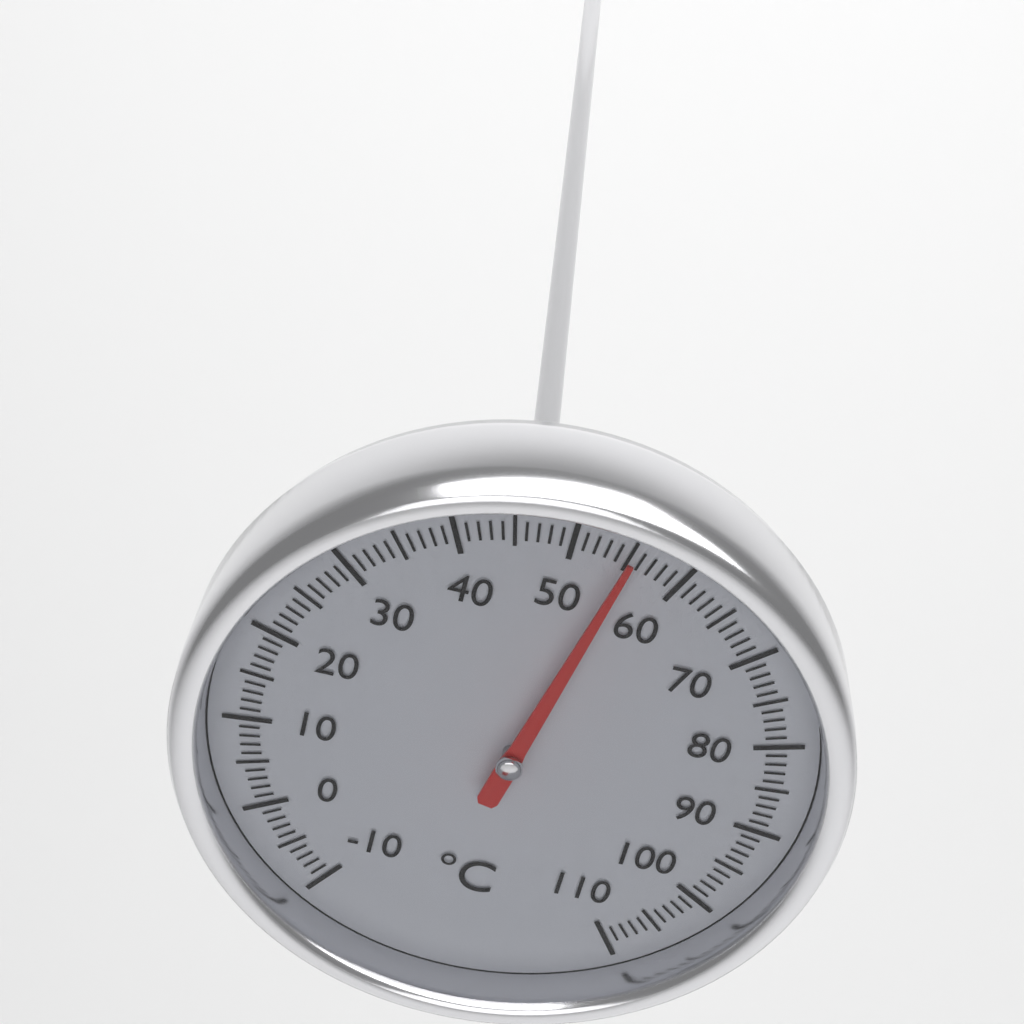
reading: 55 °C
